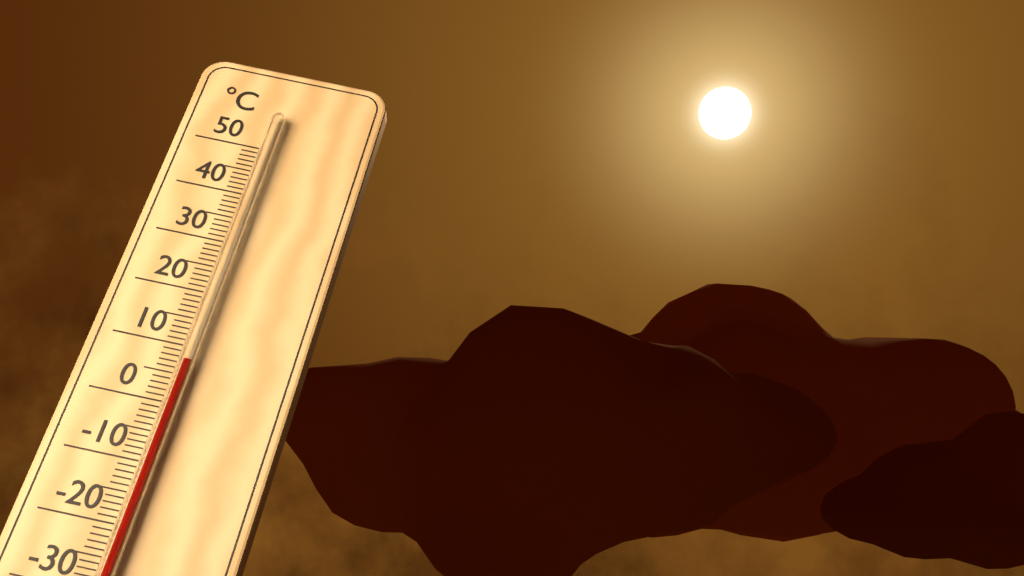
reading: 7 °C
